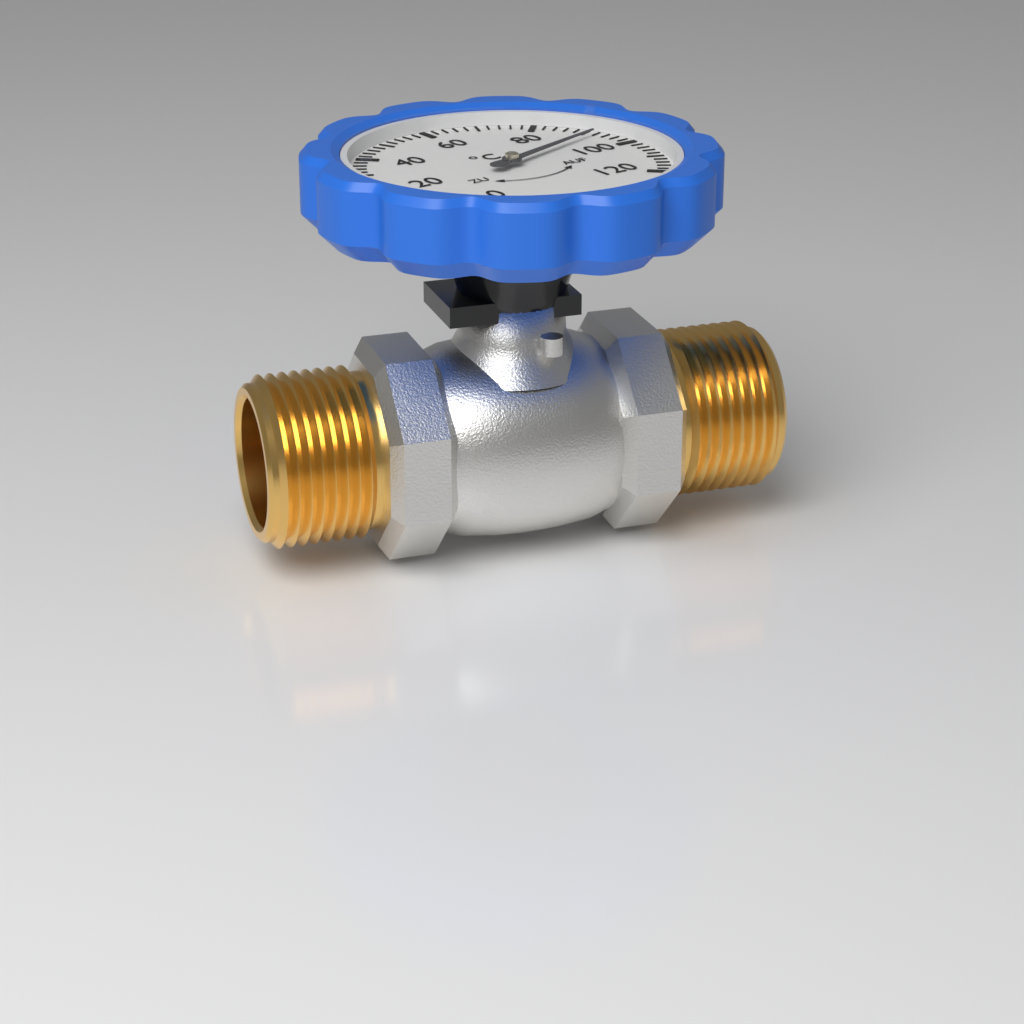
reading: 92 °C
